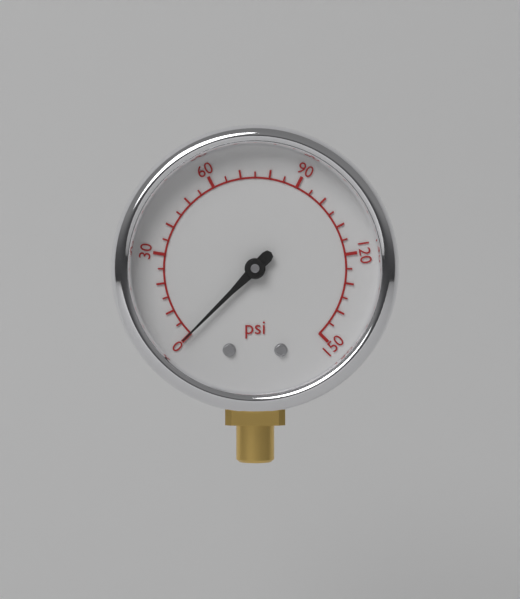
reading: 0 psi
